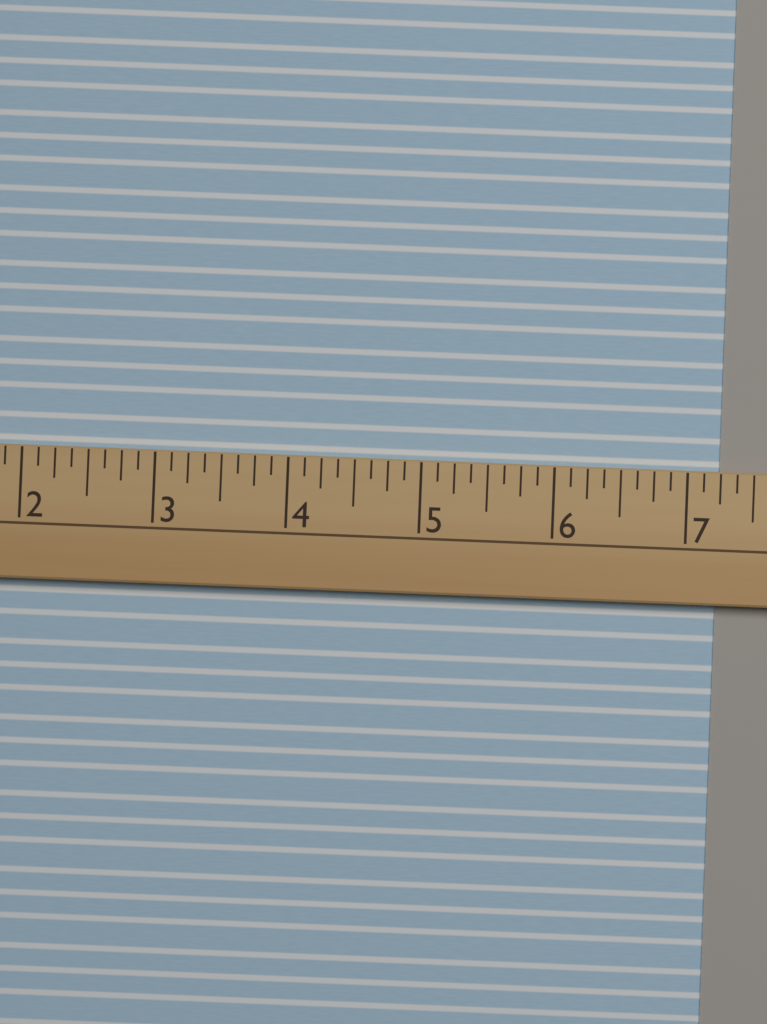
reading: 7.250 (no unit)
